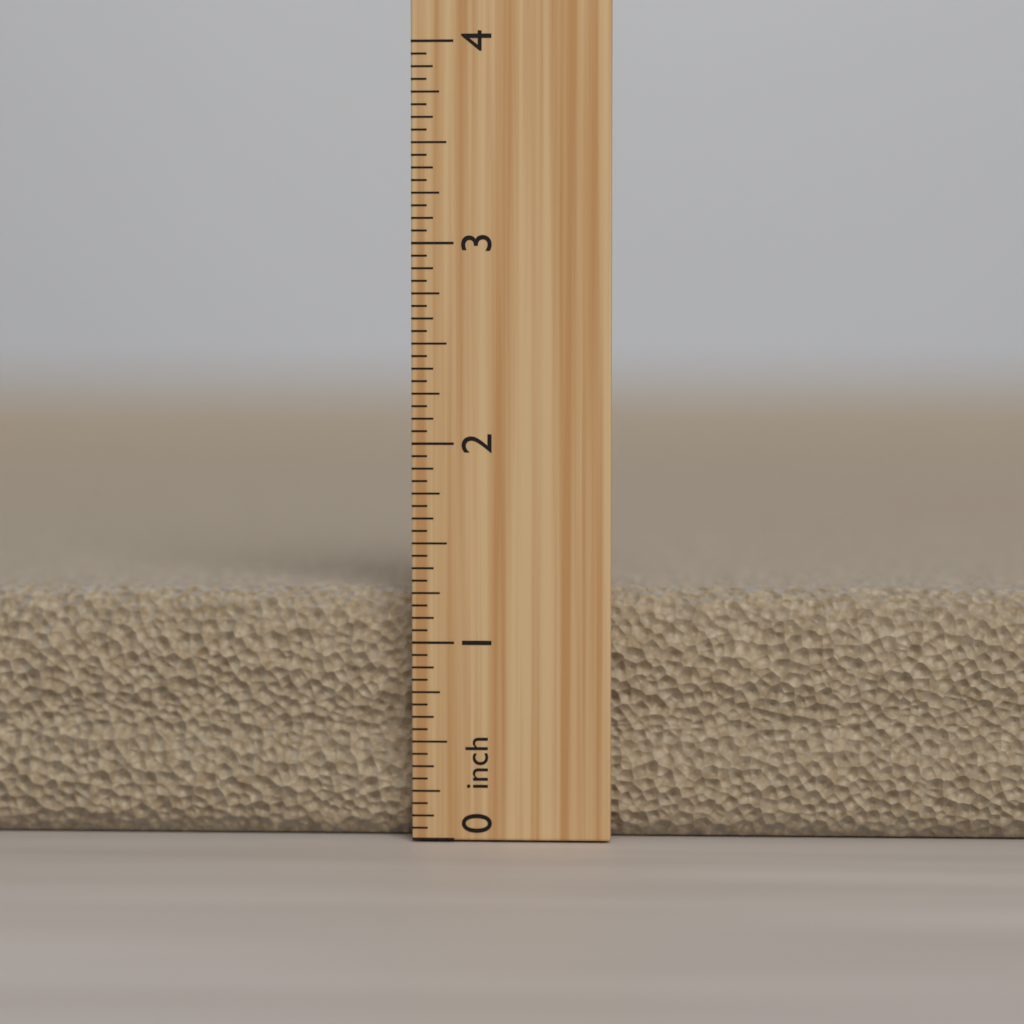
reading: 1.2500 inch
